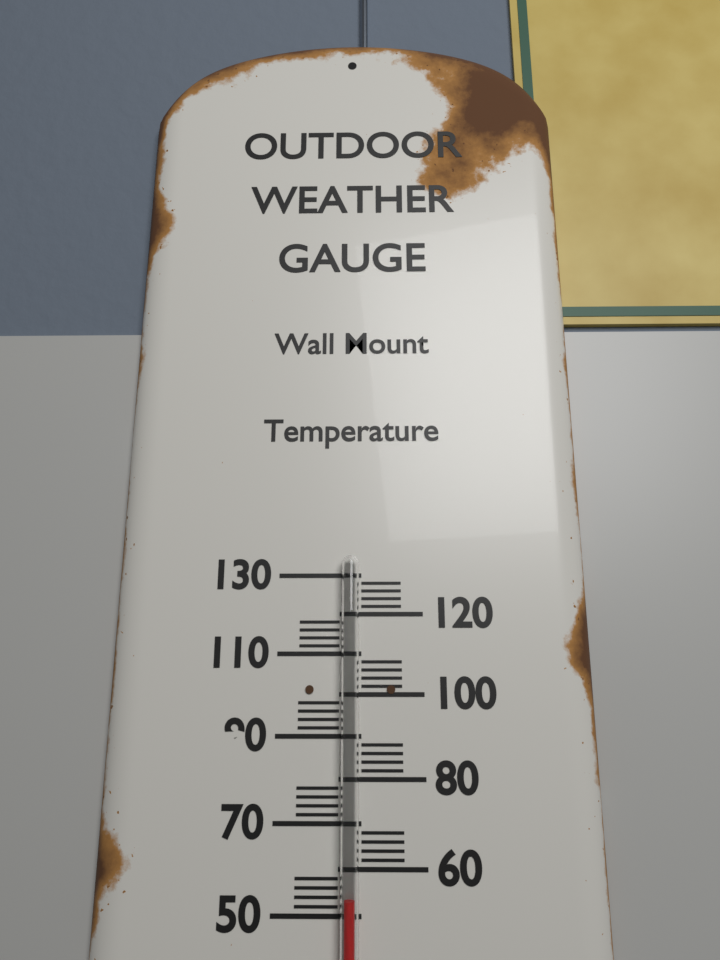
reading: 54 (no unit)
